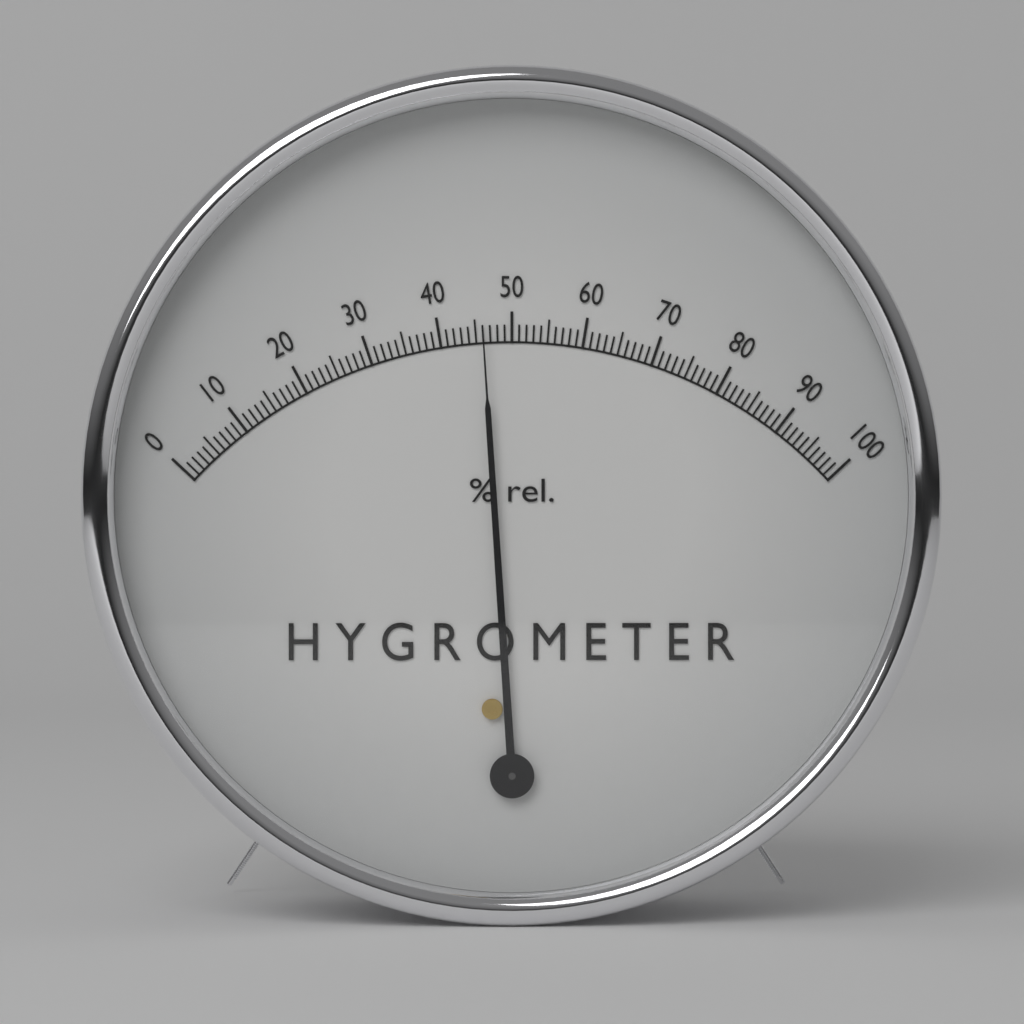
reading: 46 %
